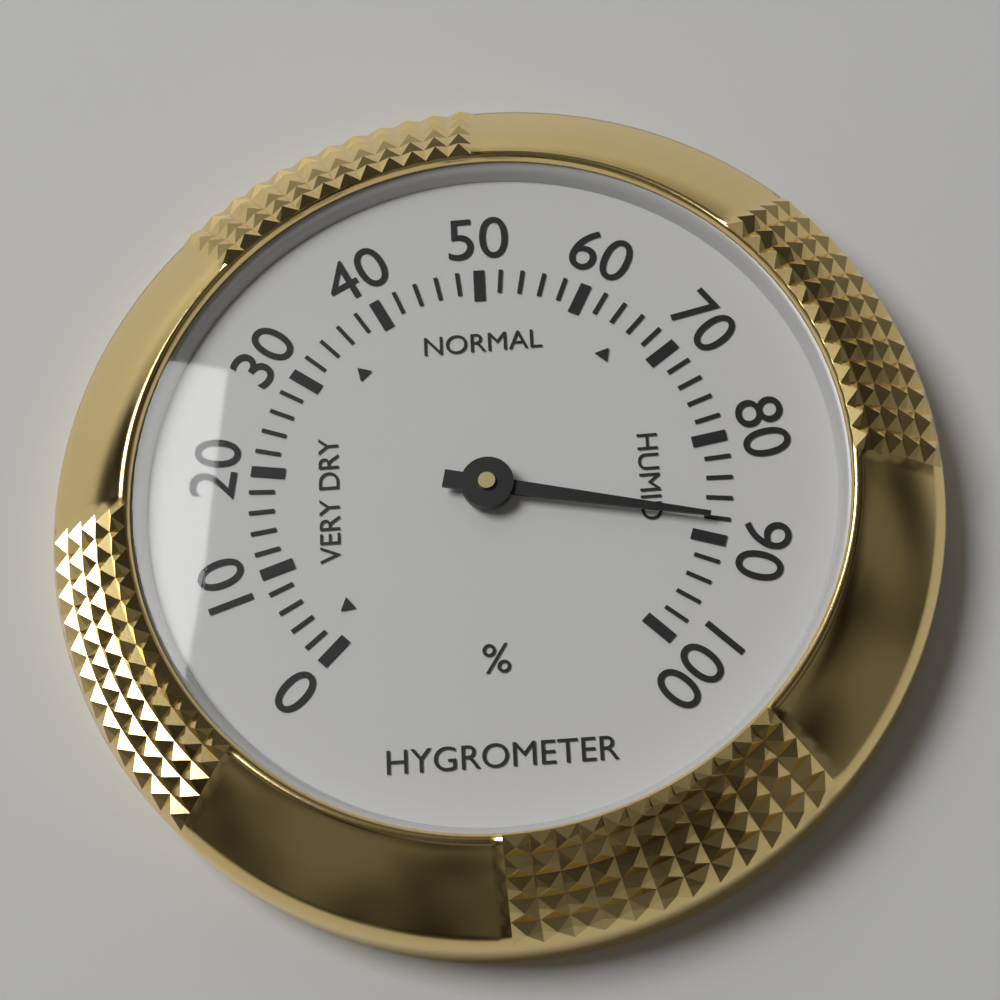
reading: 88 %
